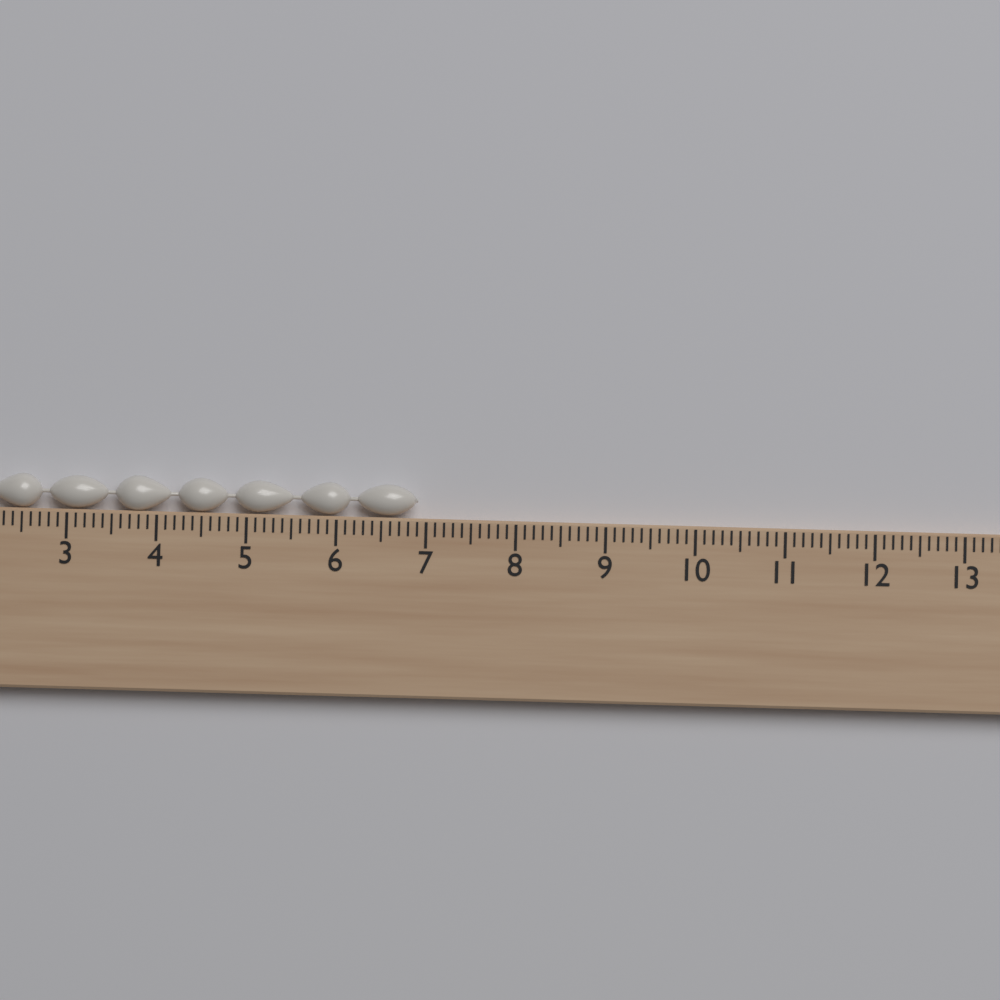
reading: 6.9 cm
